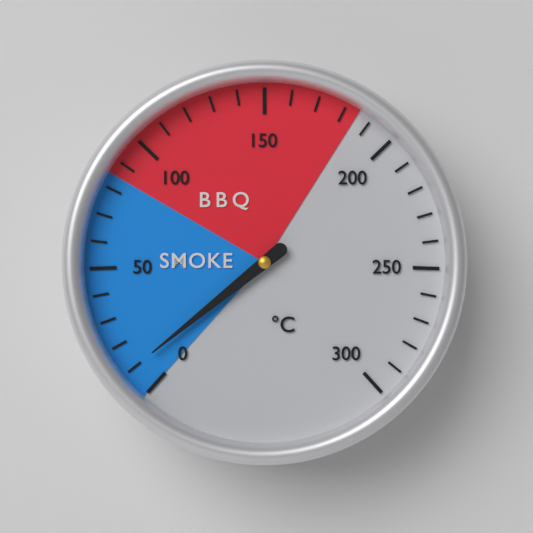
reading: 10 °C
